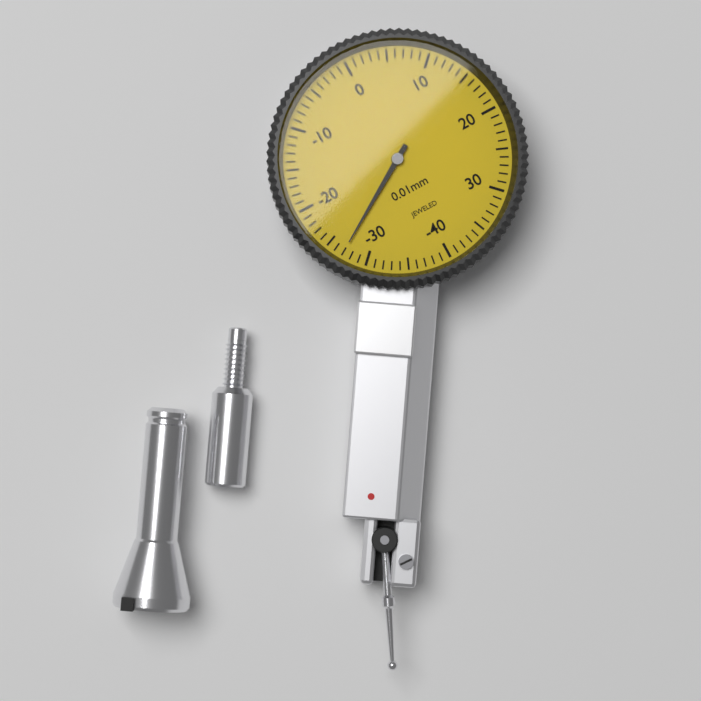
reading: -27 0.01mm
